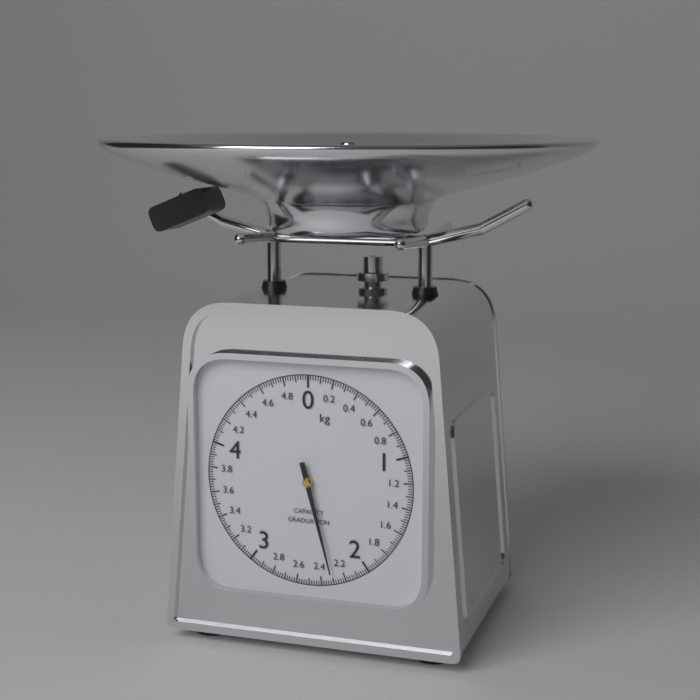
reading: 2.30 kg
